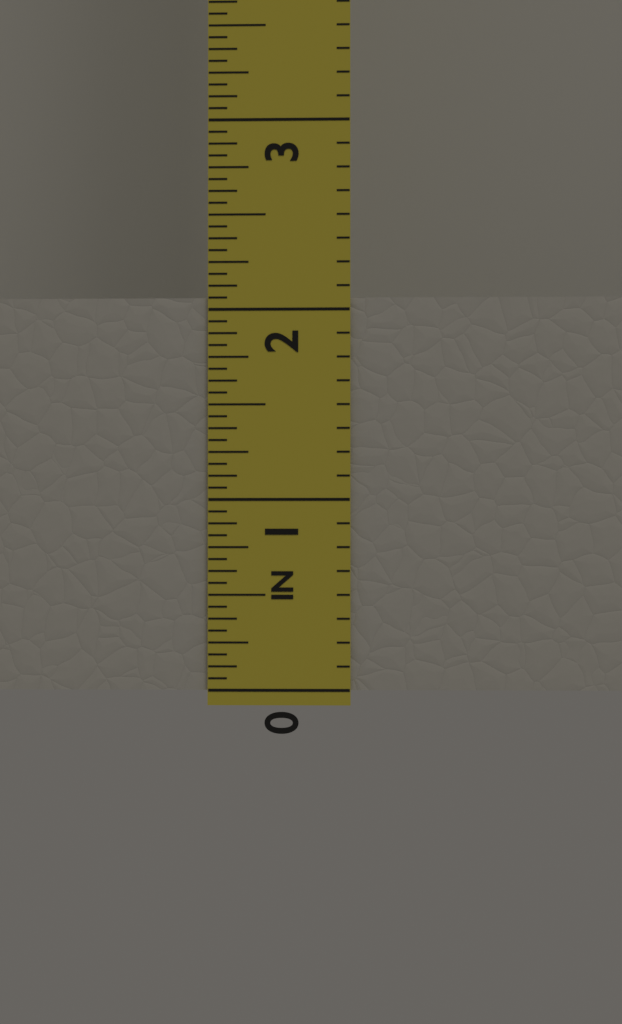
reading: 2.0625 in
